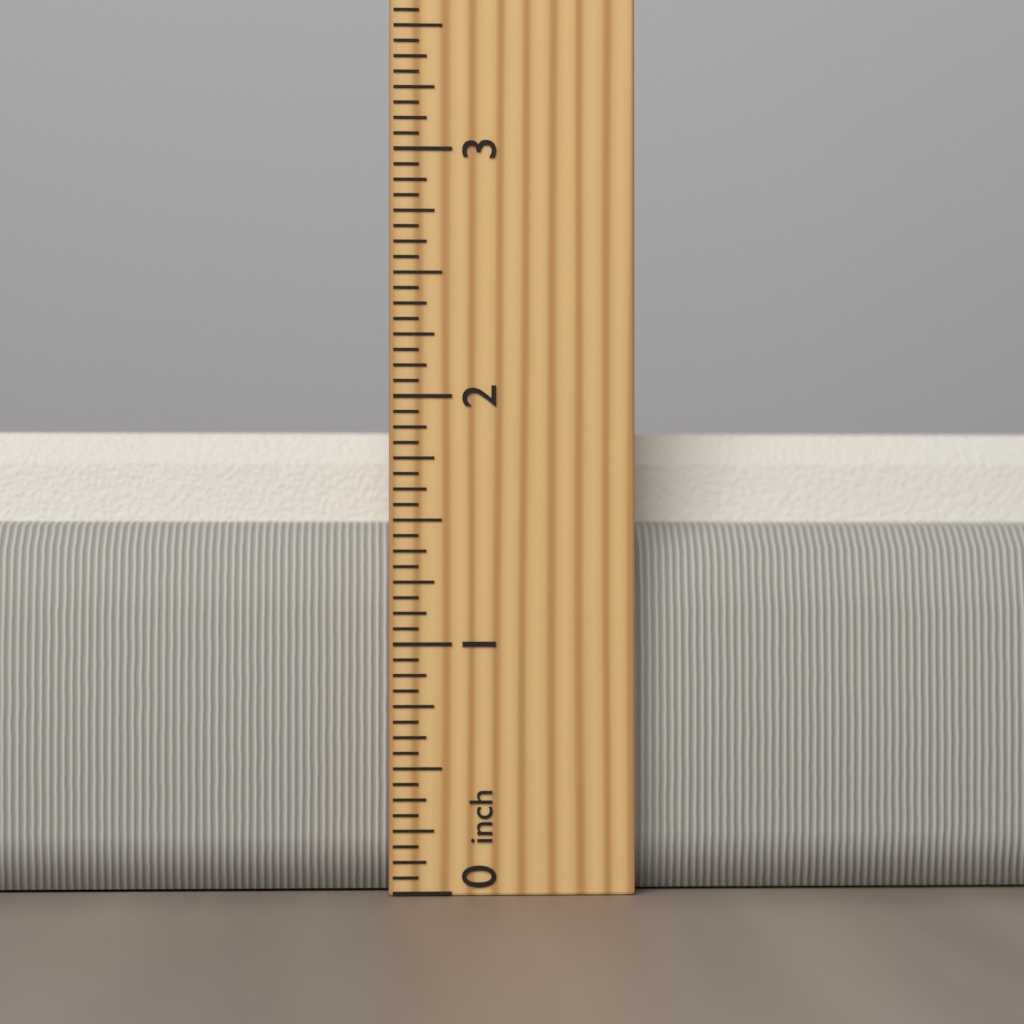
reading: 1.8750 inch
